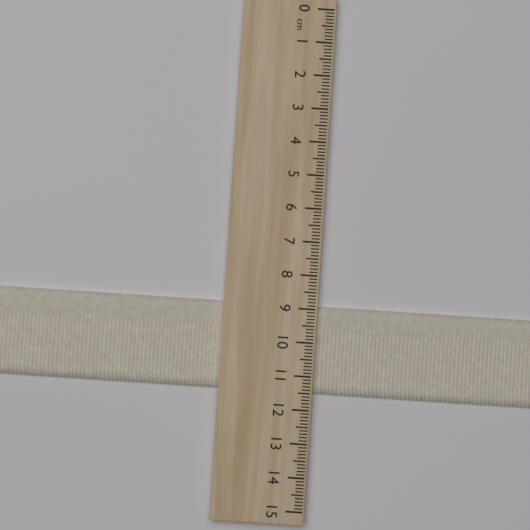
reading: 11.5 cm
